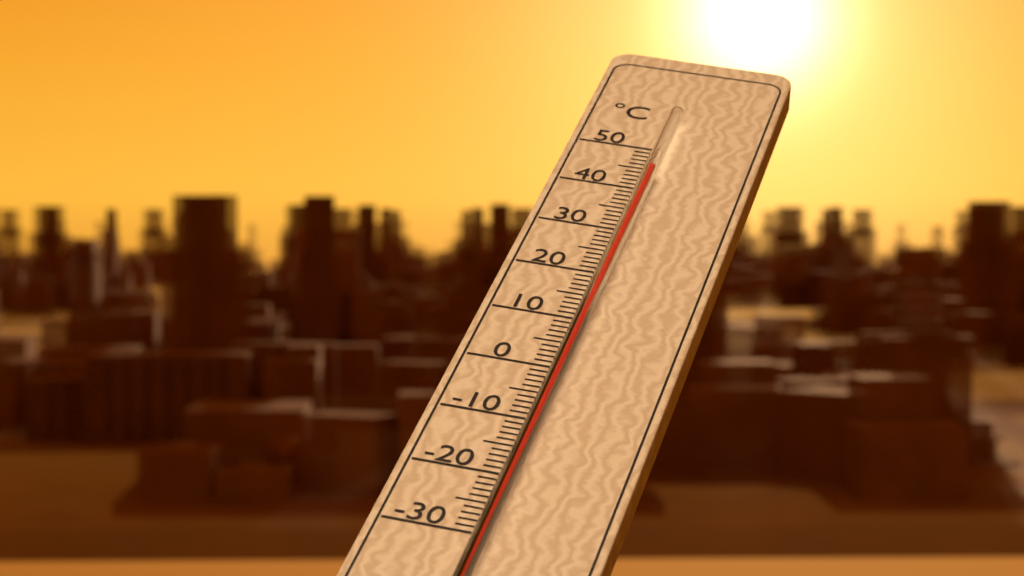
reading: 43 °C
